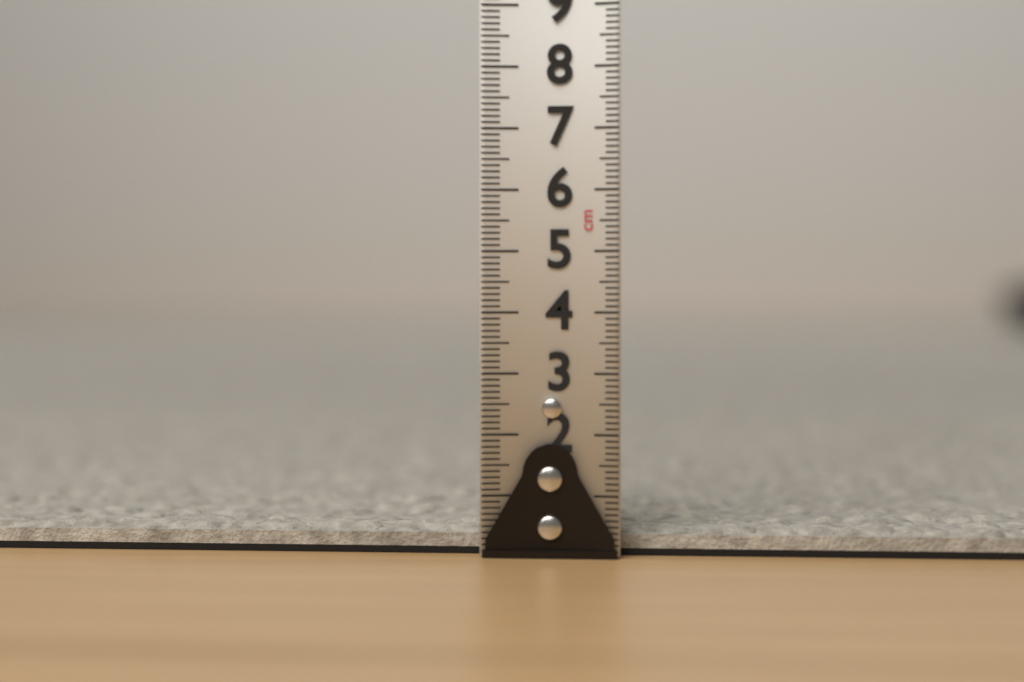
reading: 0.5 cm
